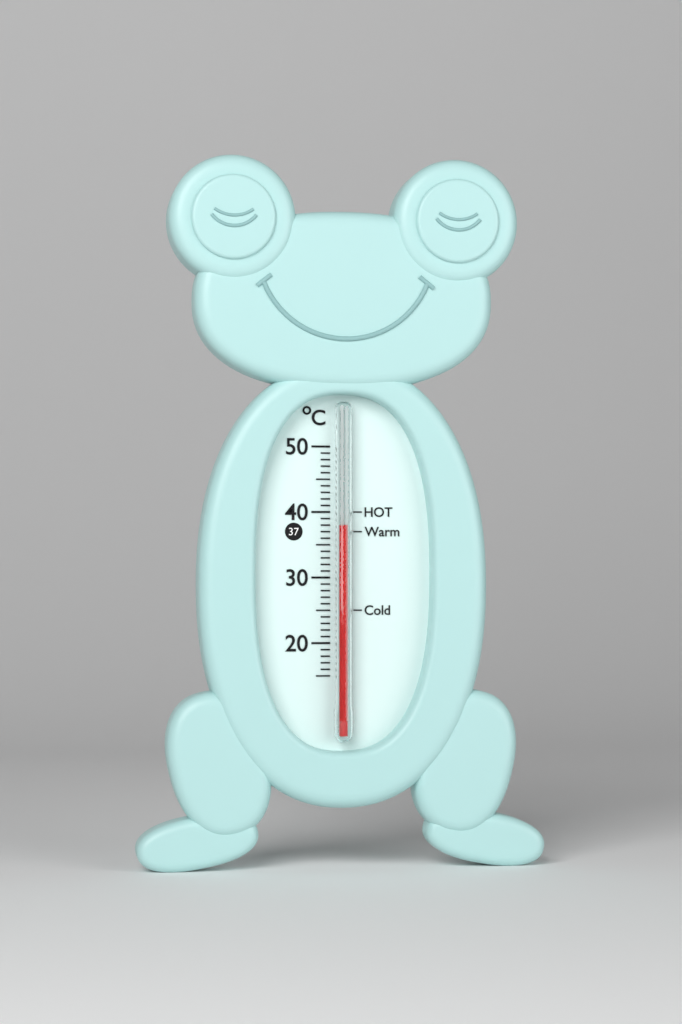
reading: 38 °C
